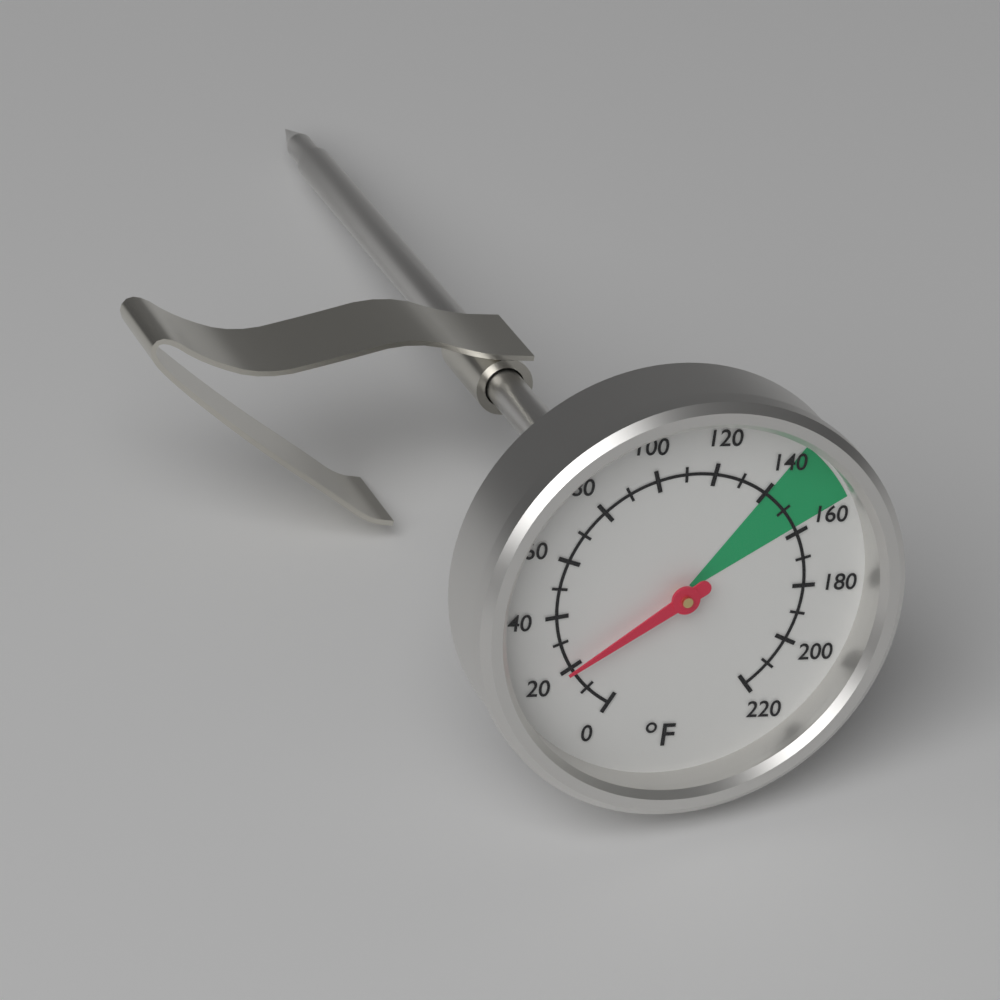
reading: 20 °F
